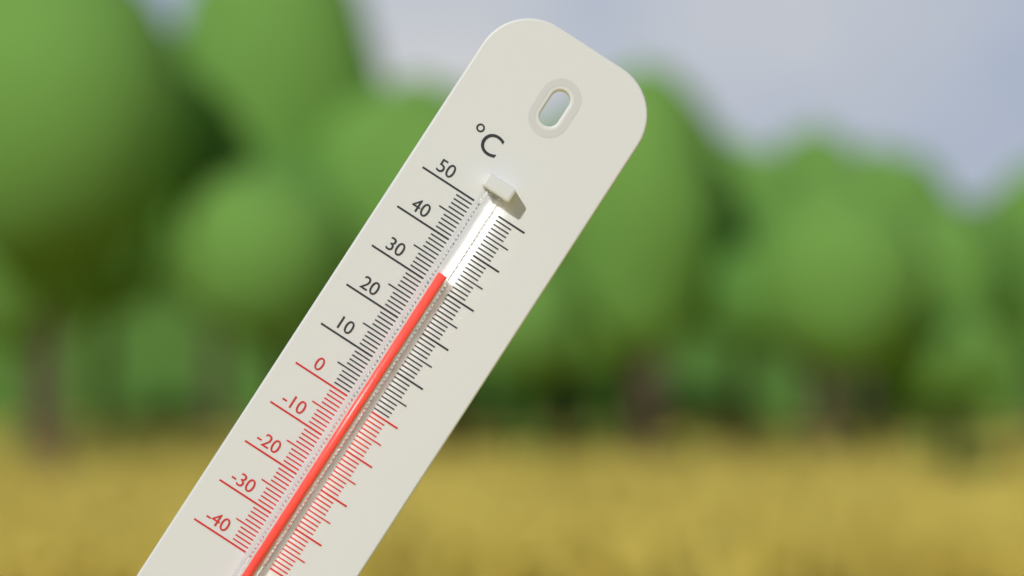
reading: 33 °C
